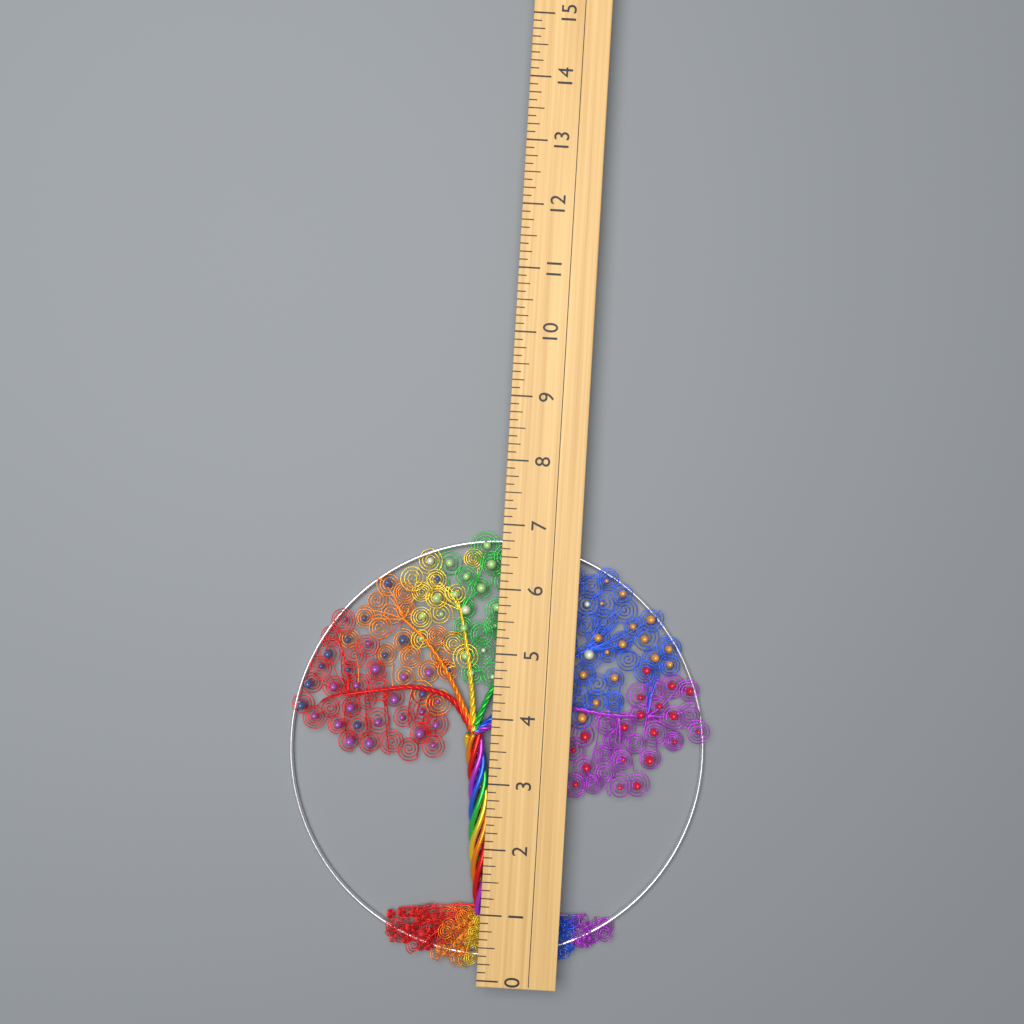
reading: 6.875 (no unit)
